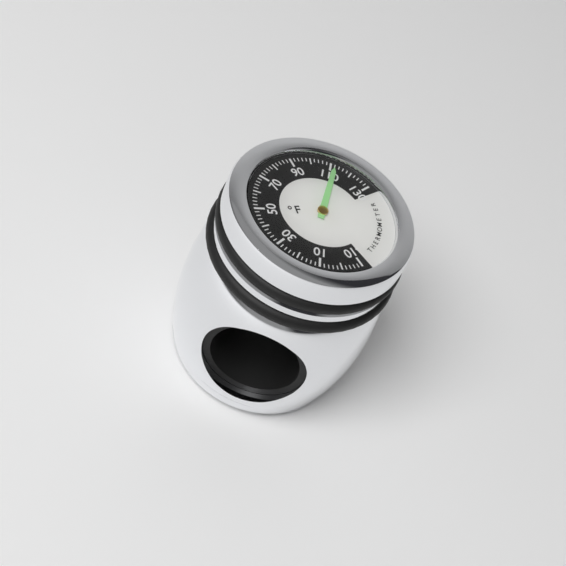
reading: 112 °F
